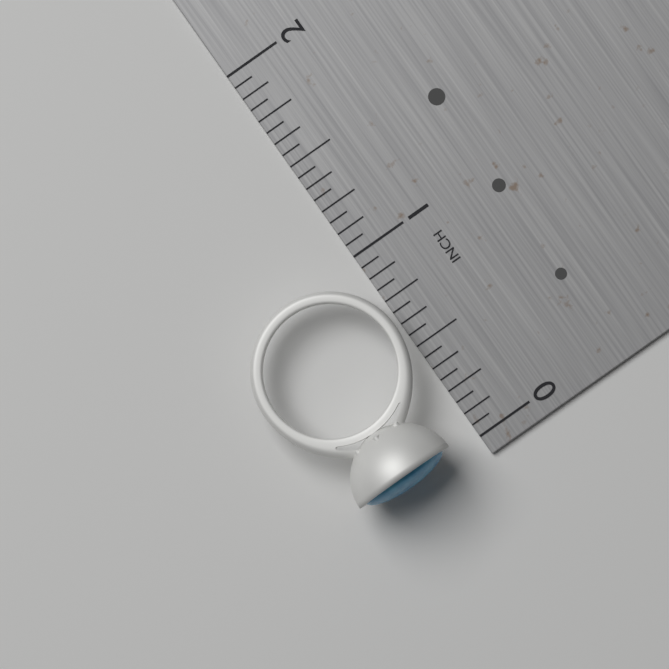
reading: 1.0000 in
